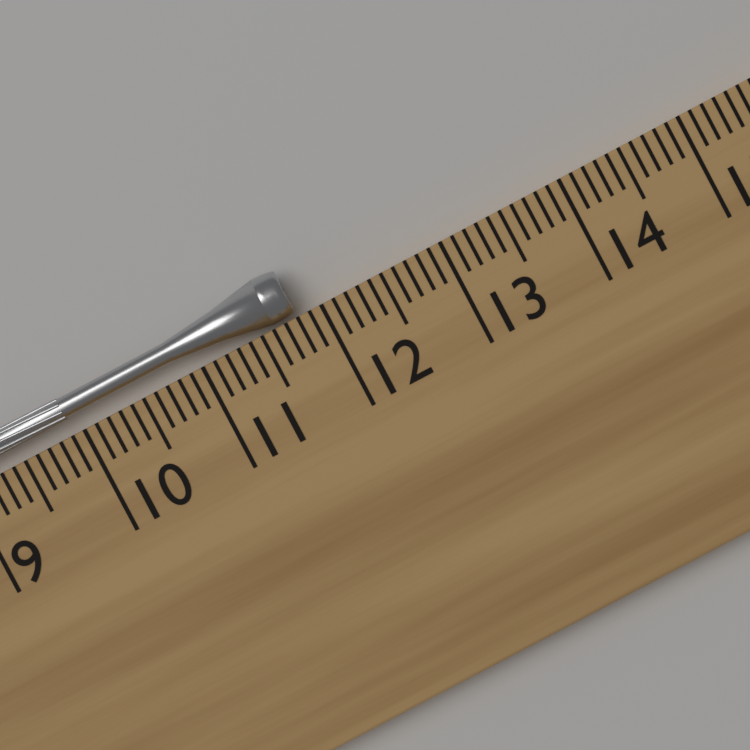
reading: 11.8 cm
